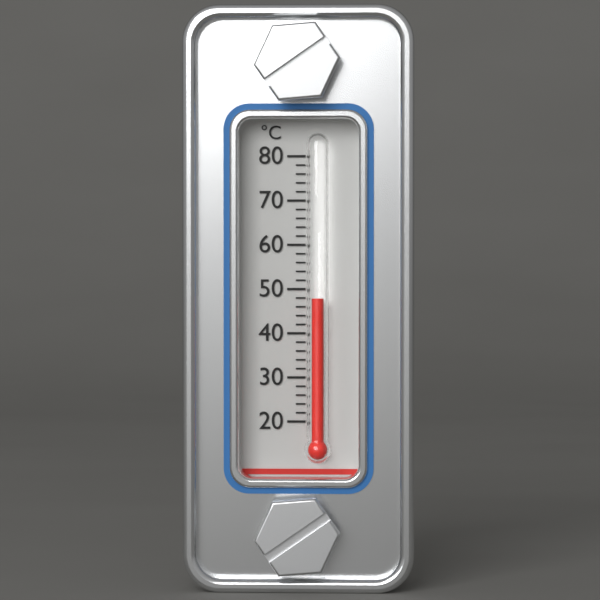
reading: 48 °C
